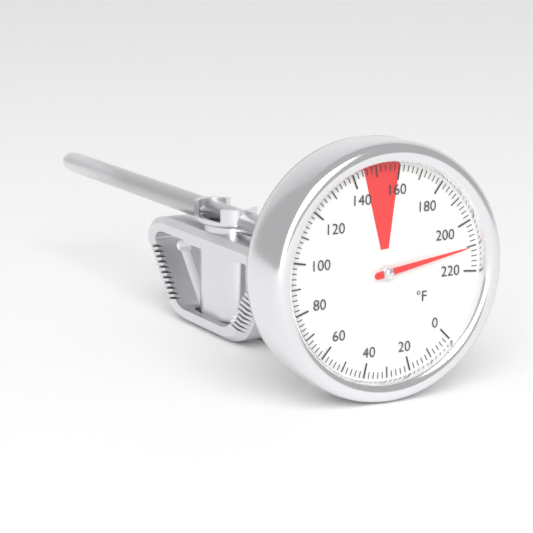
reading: 210 °F
